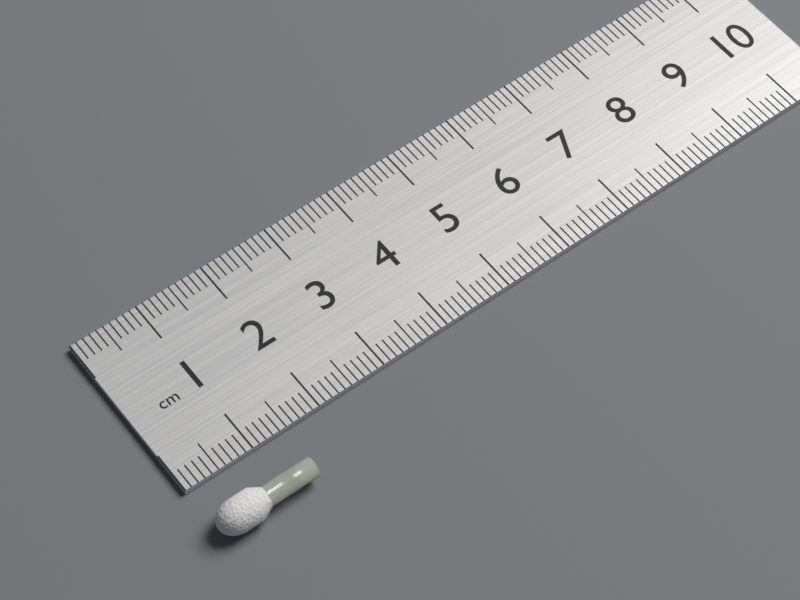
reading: 1.4 cm
